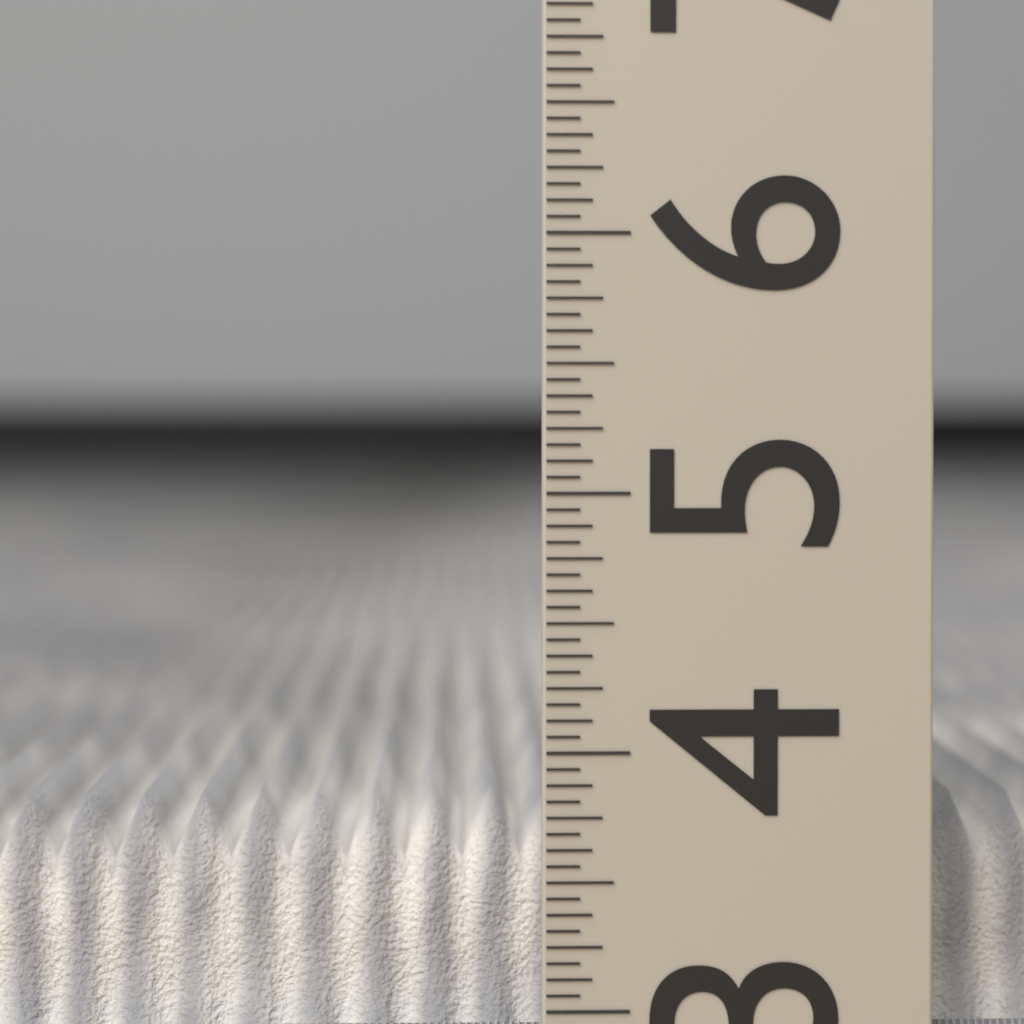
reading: 3.7500 (no unit)
